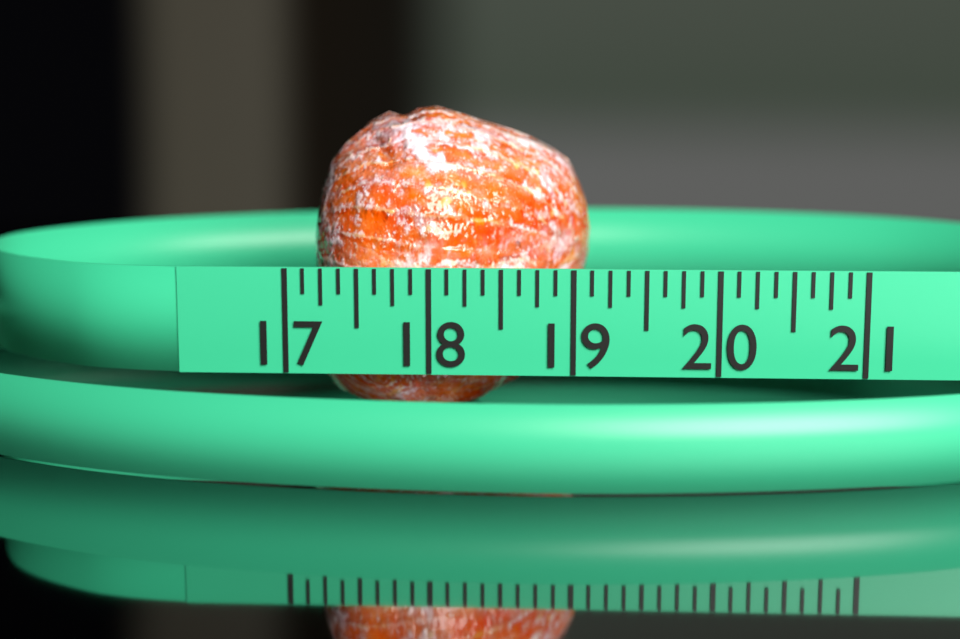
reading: 19.125 (no unit)
